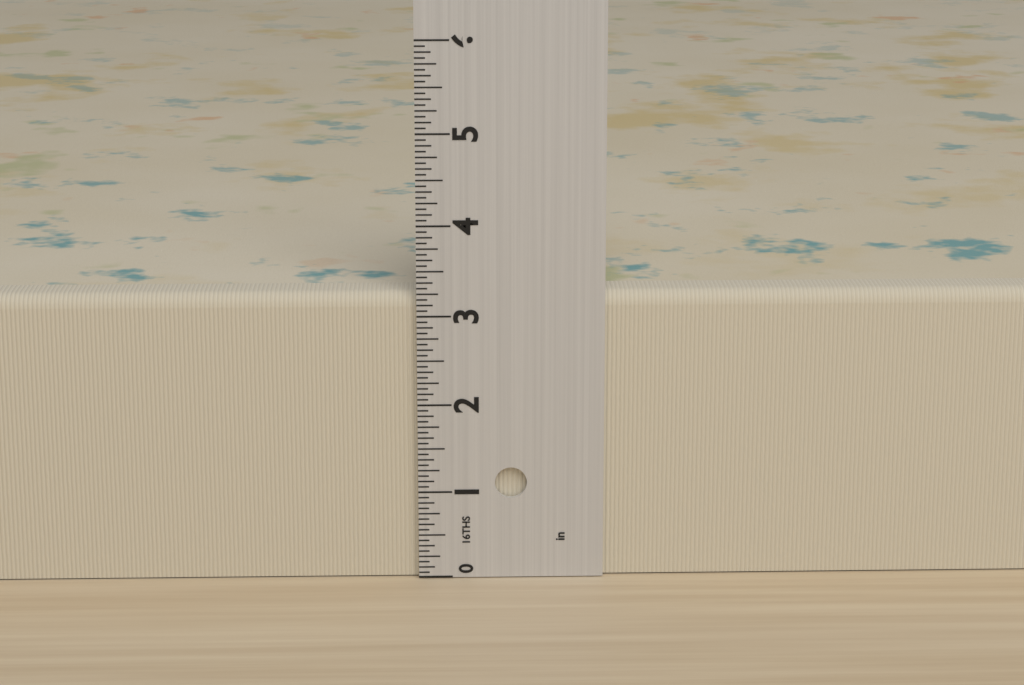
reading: 3.2500 in
